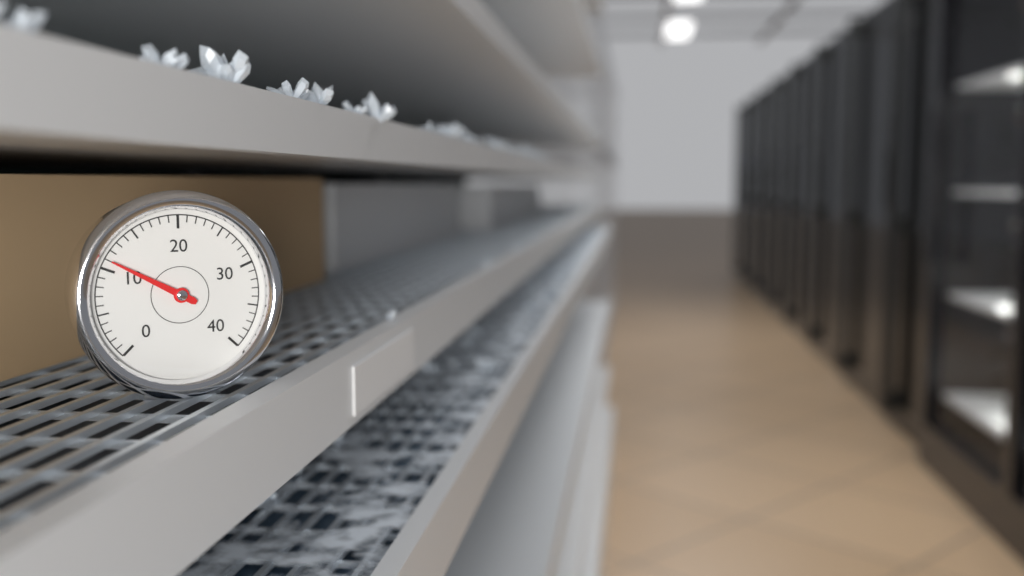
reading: 11 (no unit)
